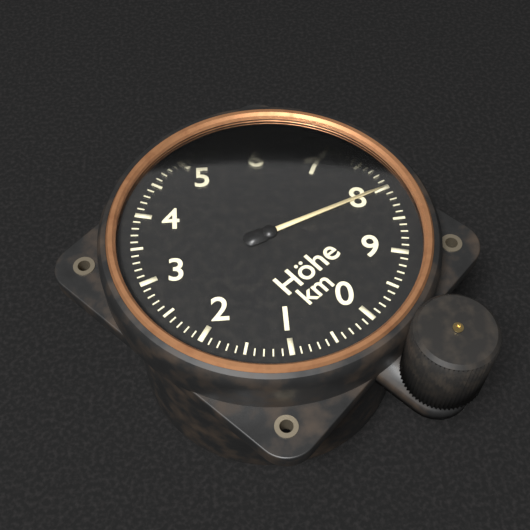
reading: 8.0 km
